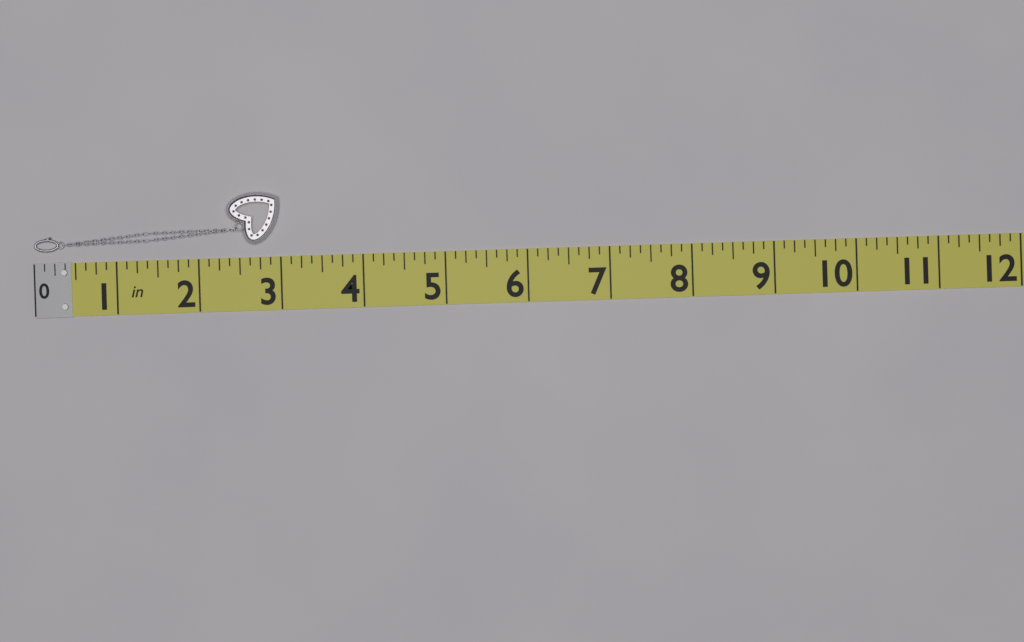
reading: 3.000 in
